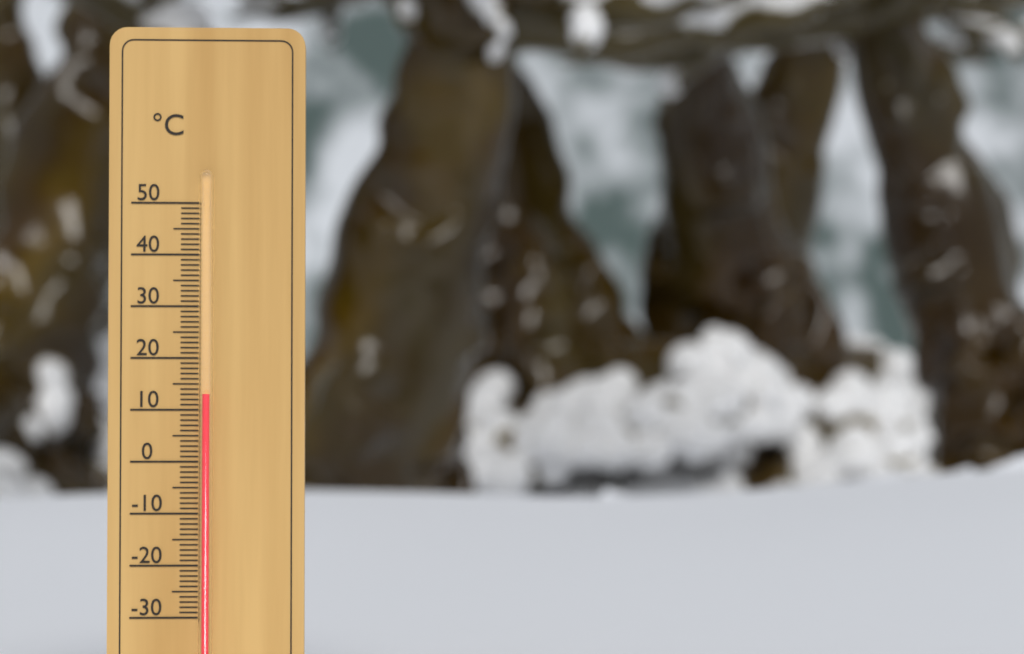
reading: 13 °C
